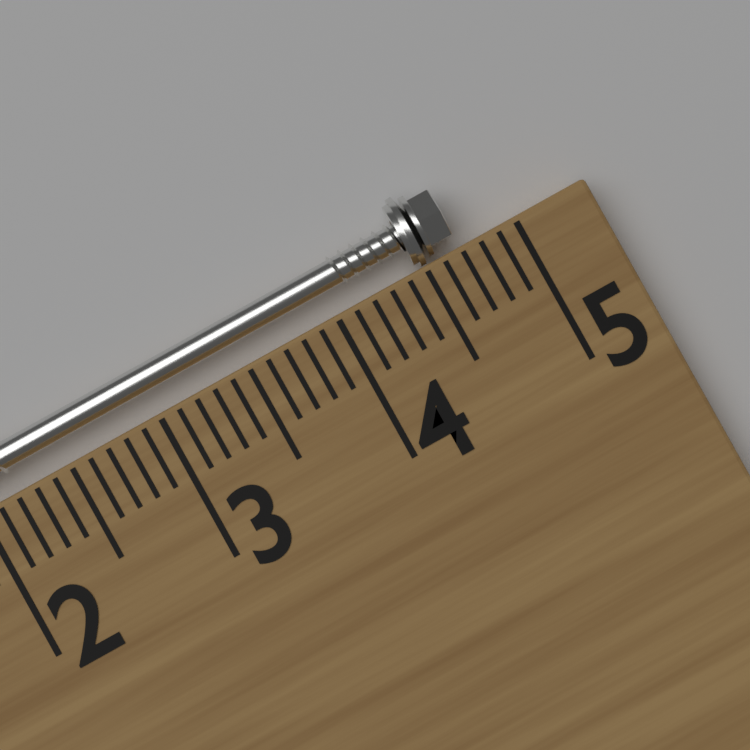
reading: 4.7 cm
